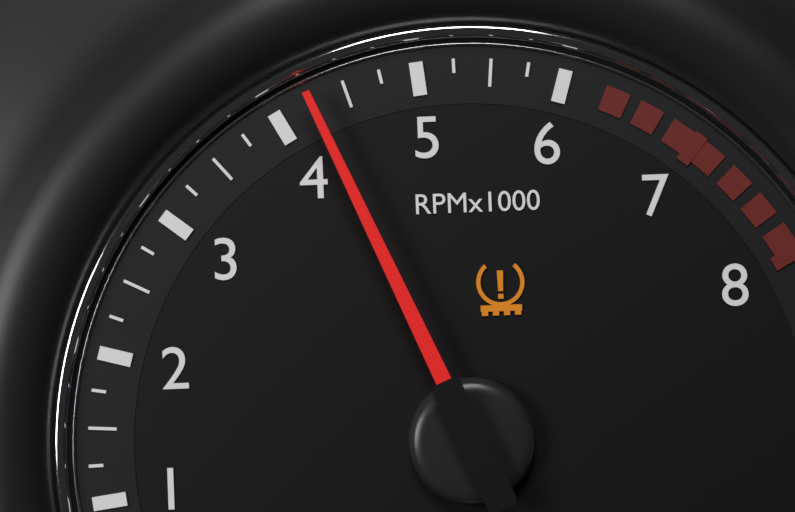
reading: 4.25 RPM x1000
